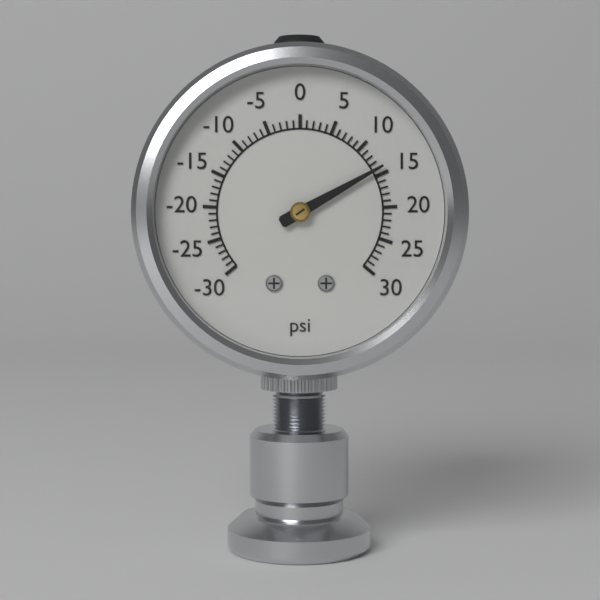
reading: 14 psi
